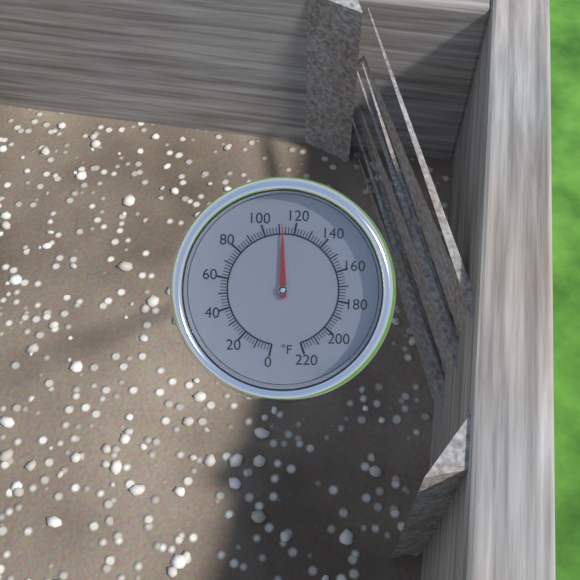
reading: 112 °F
